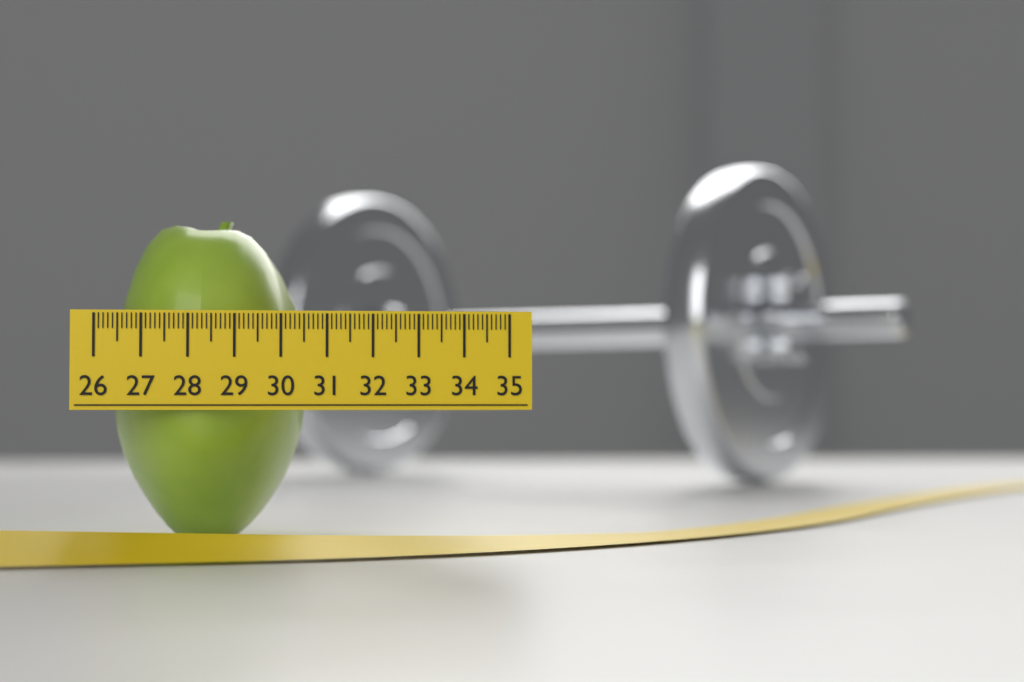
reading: 30.5 (no unit)
